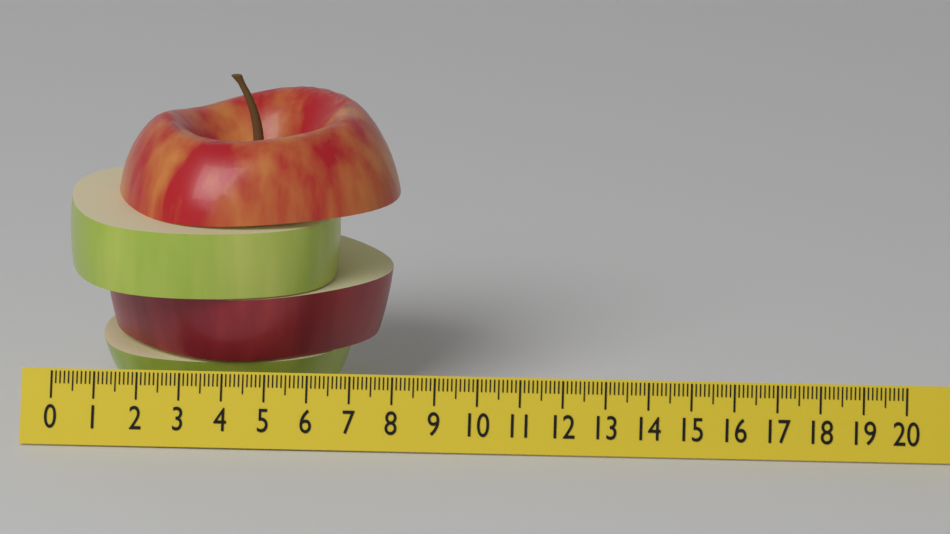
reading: 7.9 (no unit)
